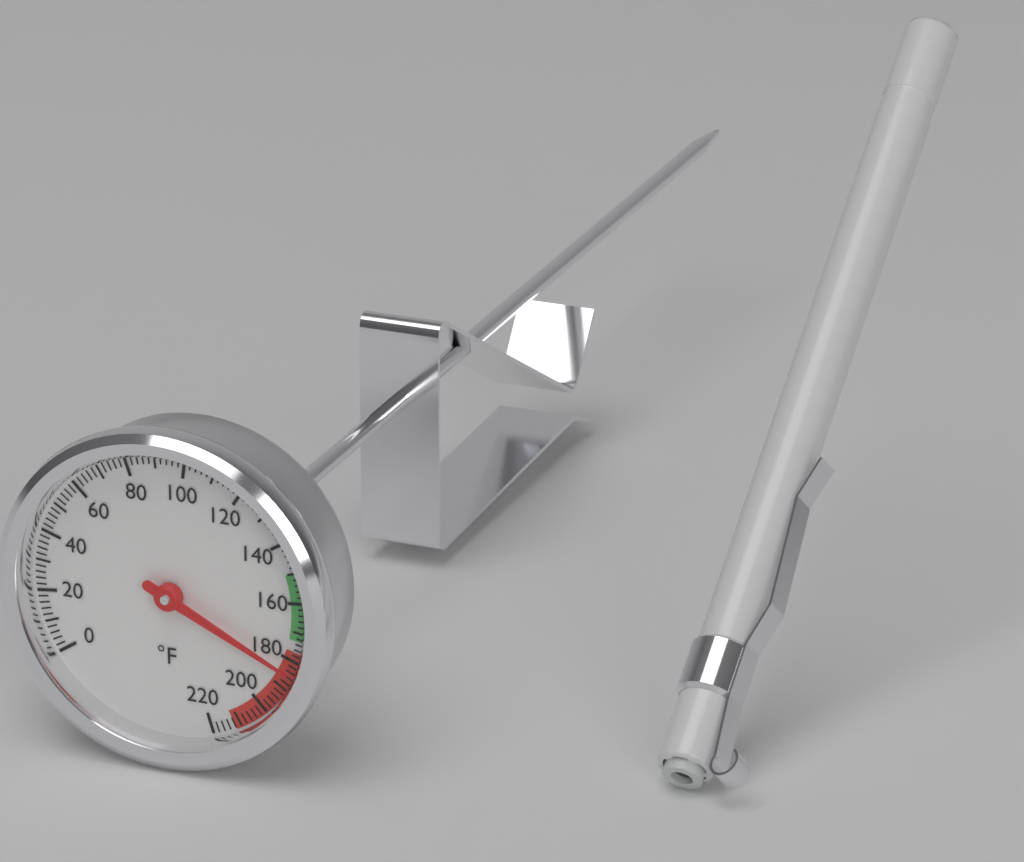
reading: 184 °F
